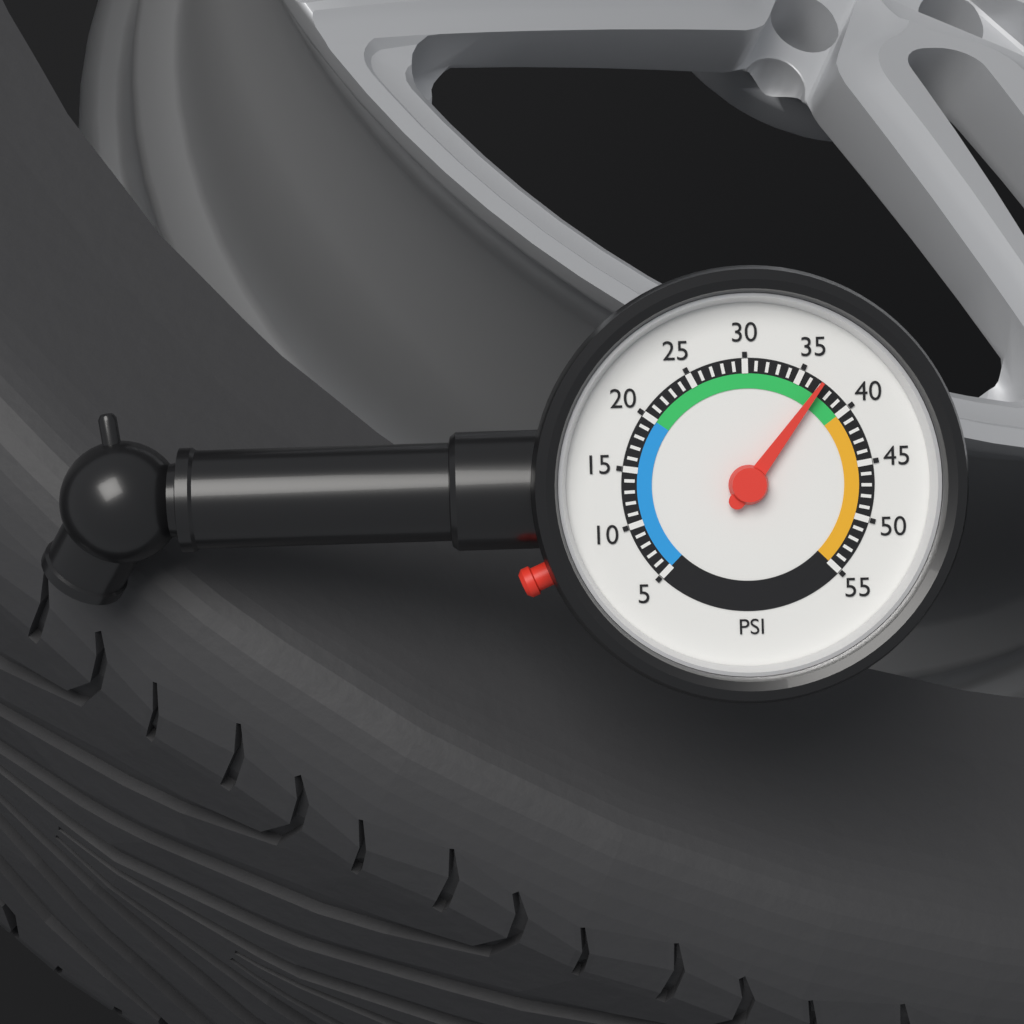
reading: 37 psi
